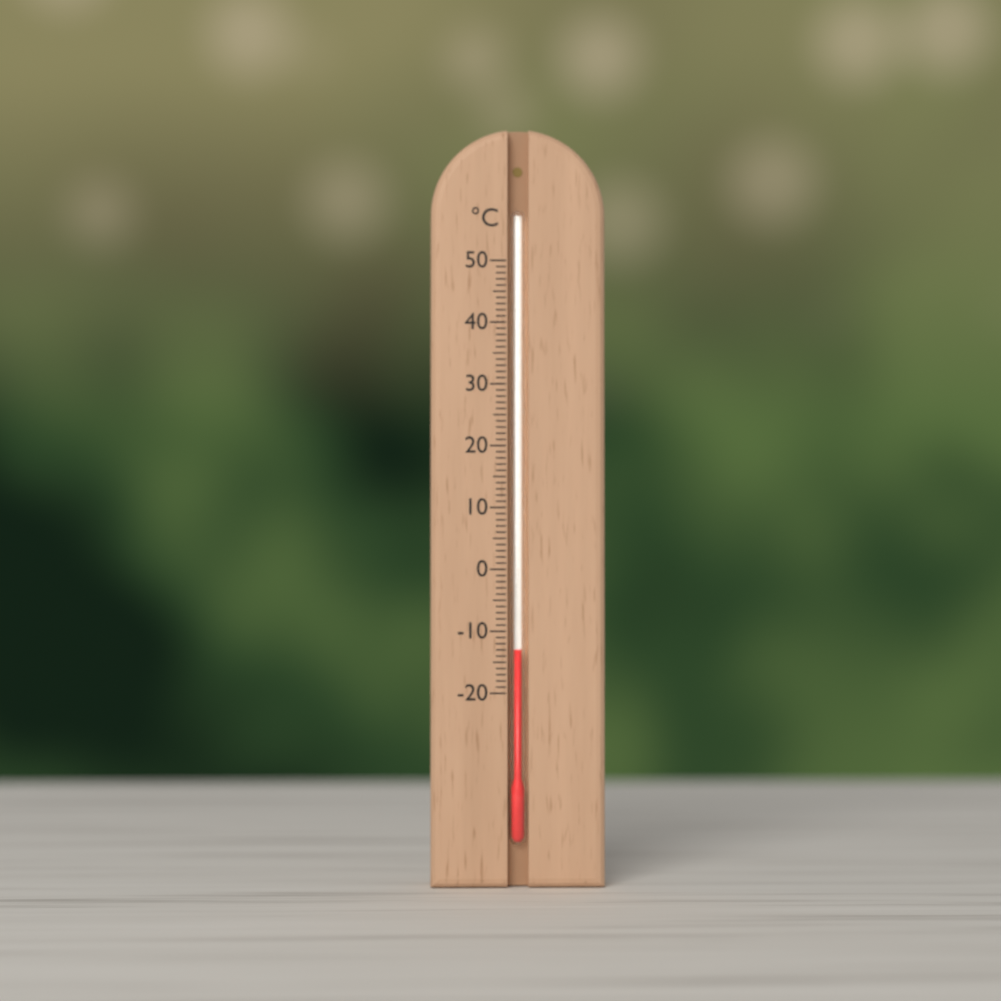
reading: -13 °C
